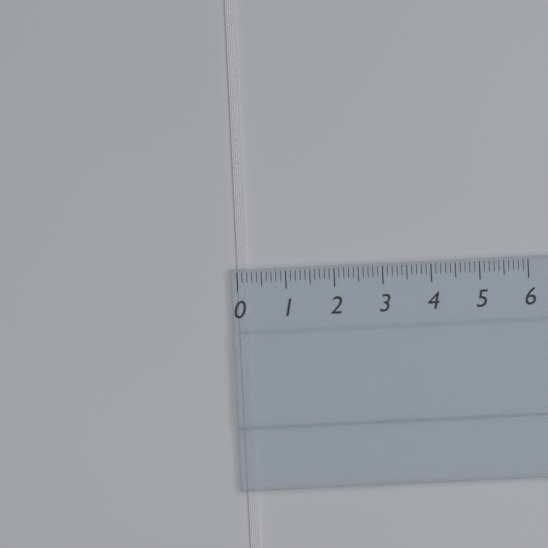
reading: 0.2 (no unit)
